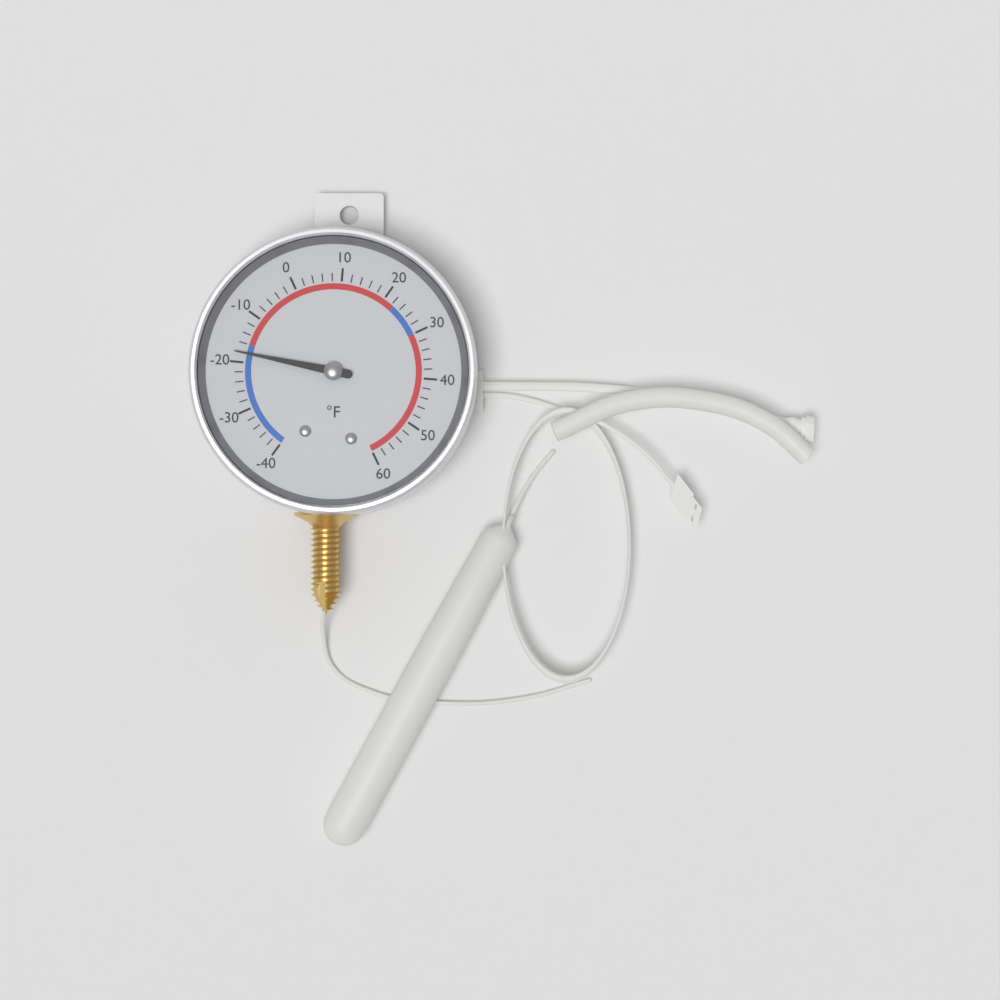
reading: -18 °F
